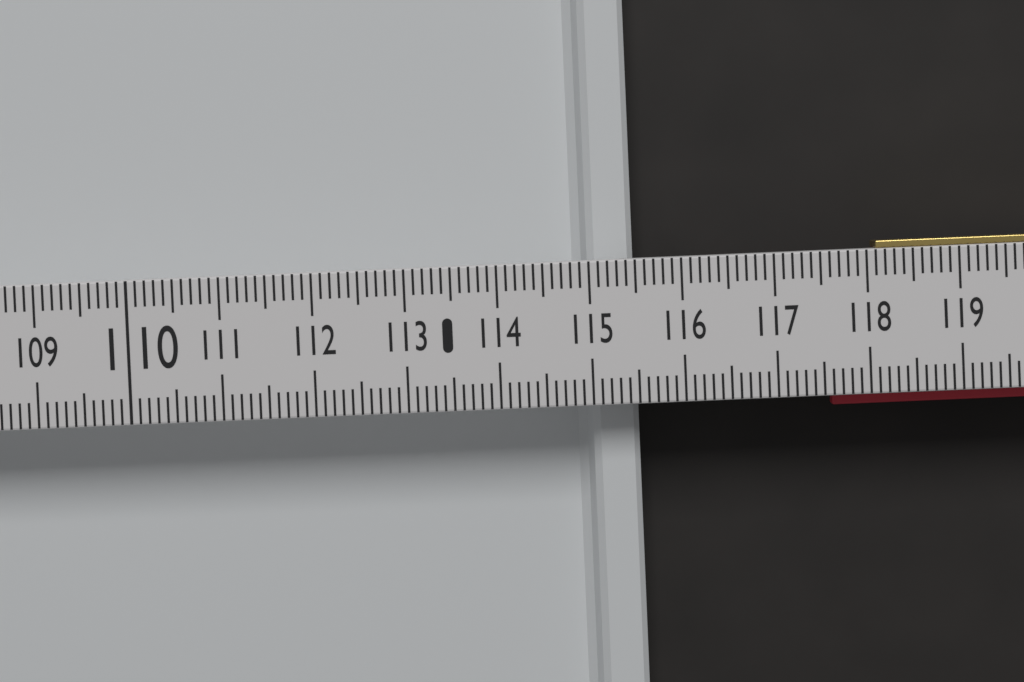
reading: 115.5 (no unit)
